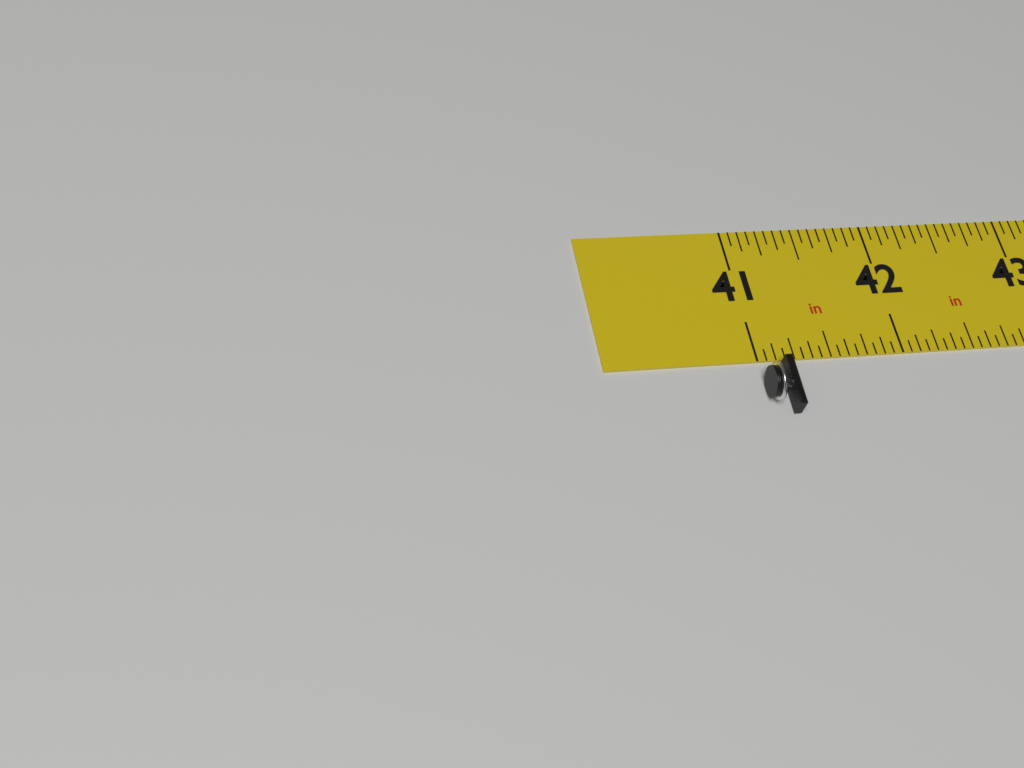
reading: 41.1875 in
